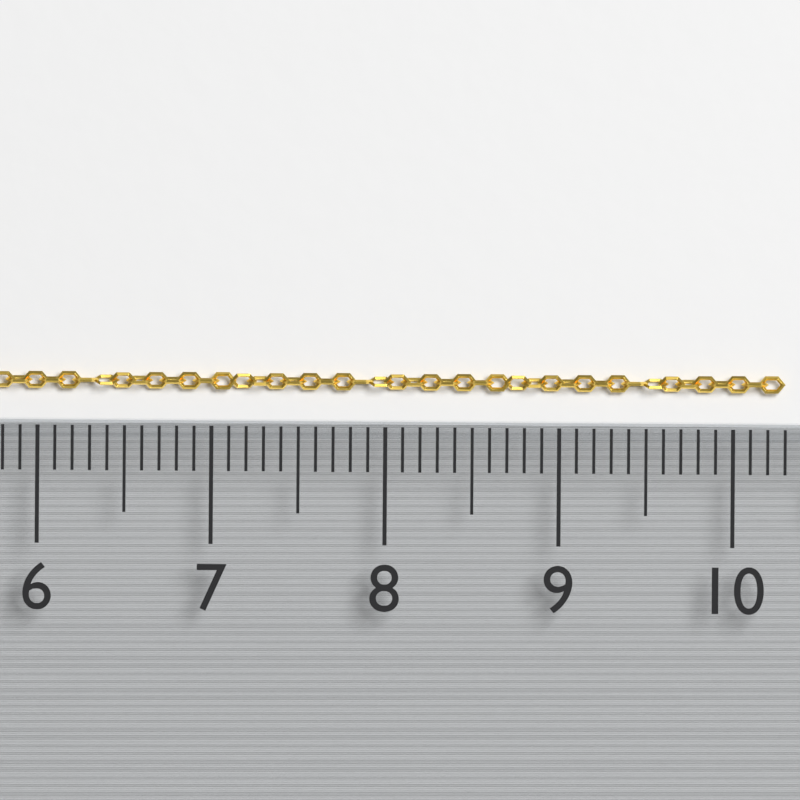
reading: 10.3 (no unit)
